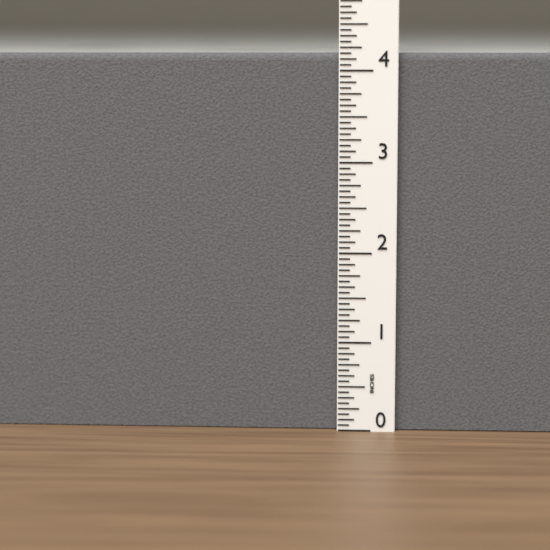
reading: 4.1875 in
